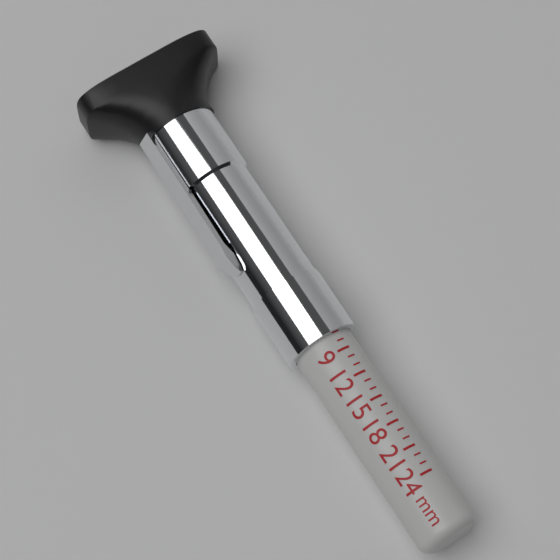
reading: 7 mm
